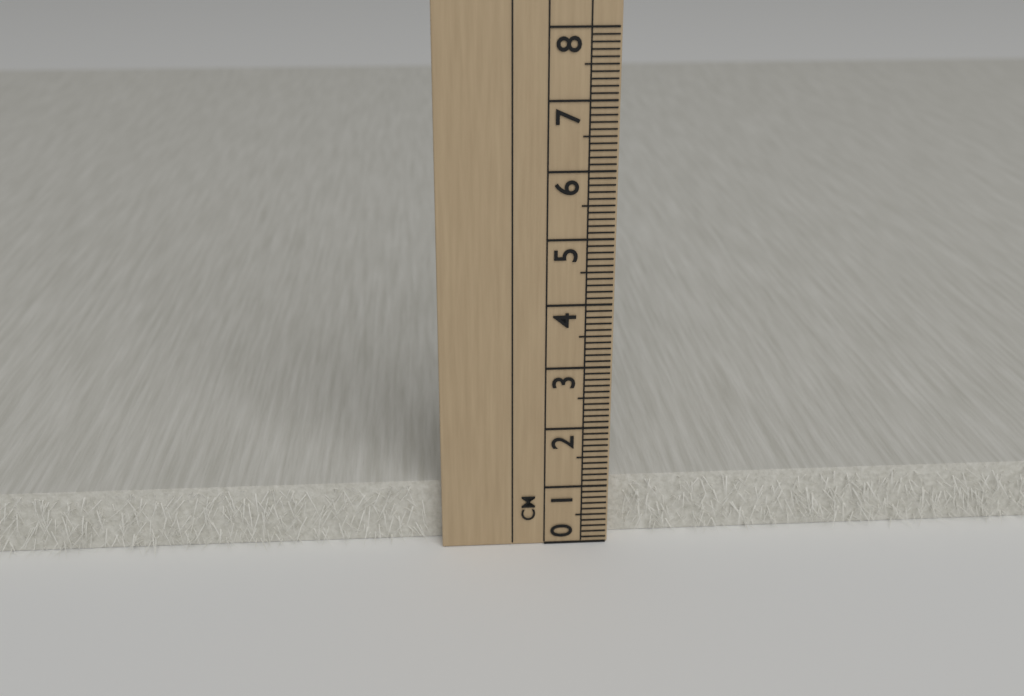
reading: 1.0 cm
